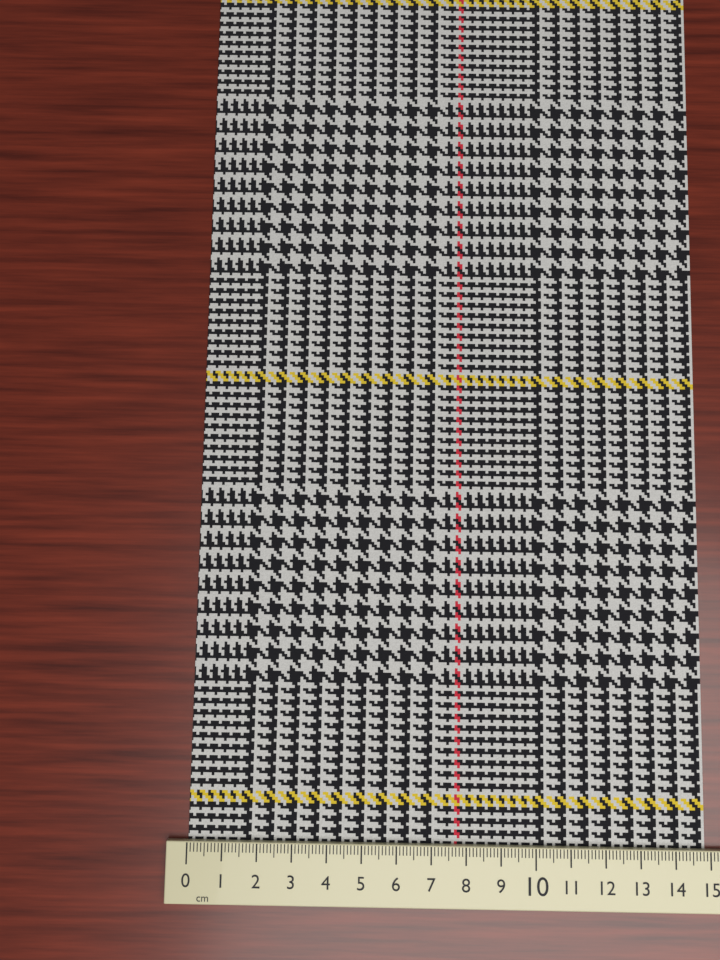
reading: 14.9 cm
